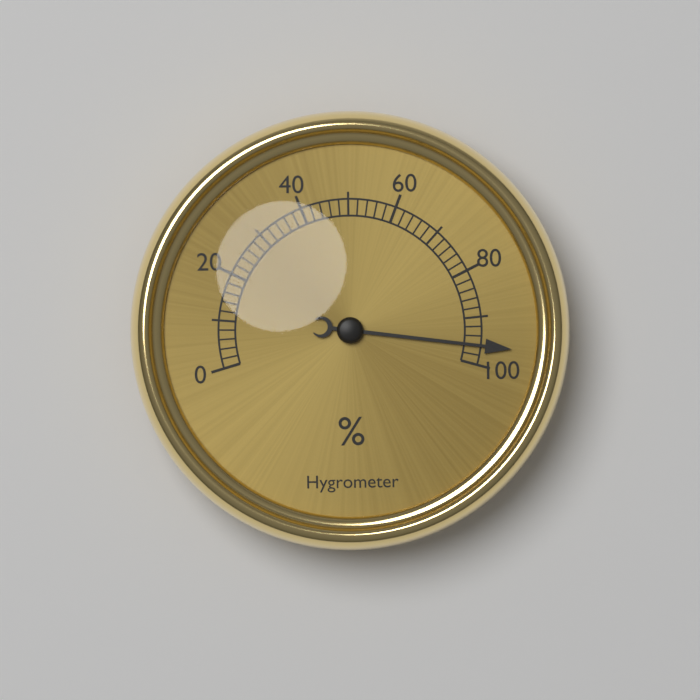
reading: 96 %
